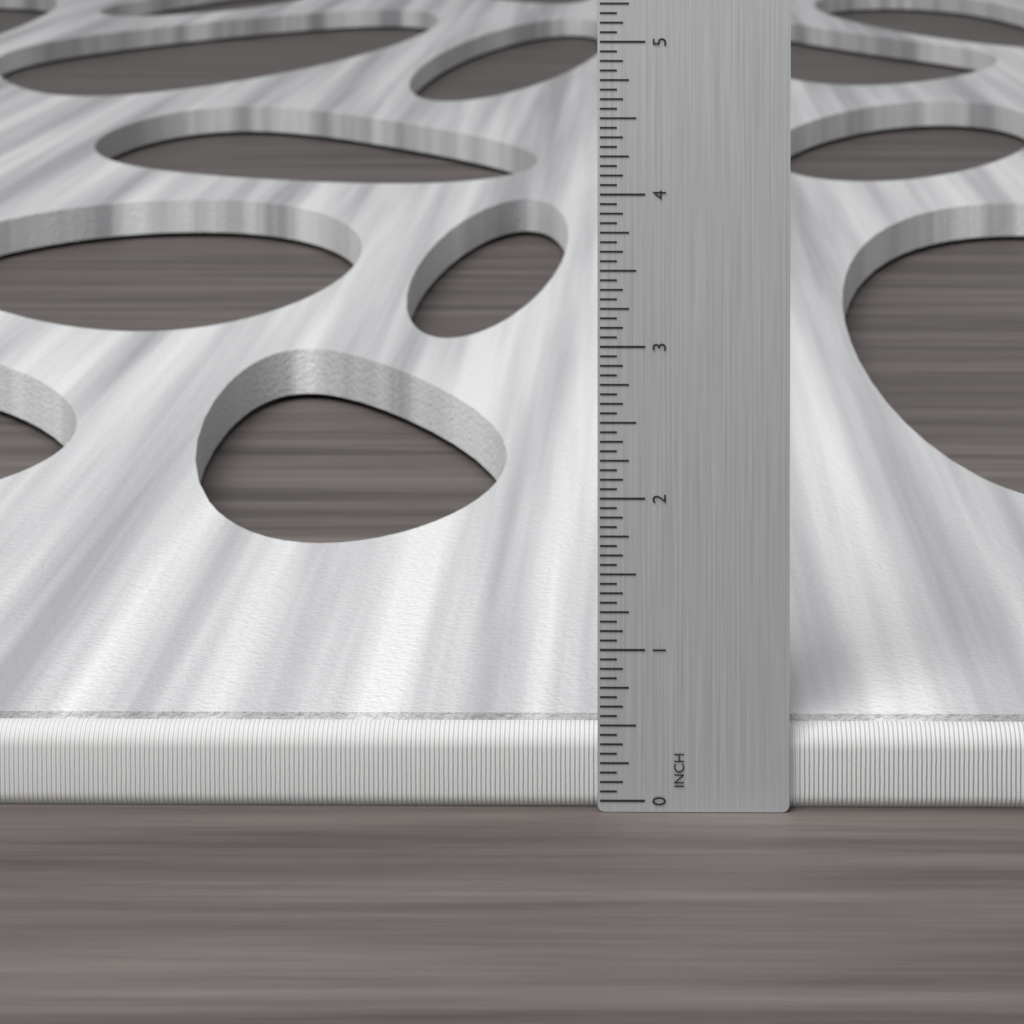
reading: 0.5000 in
